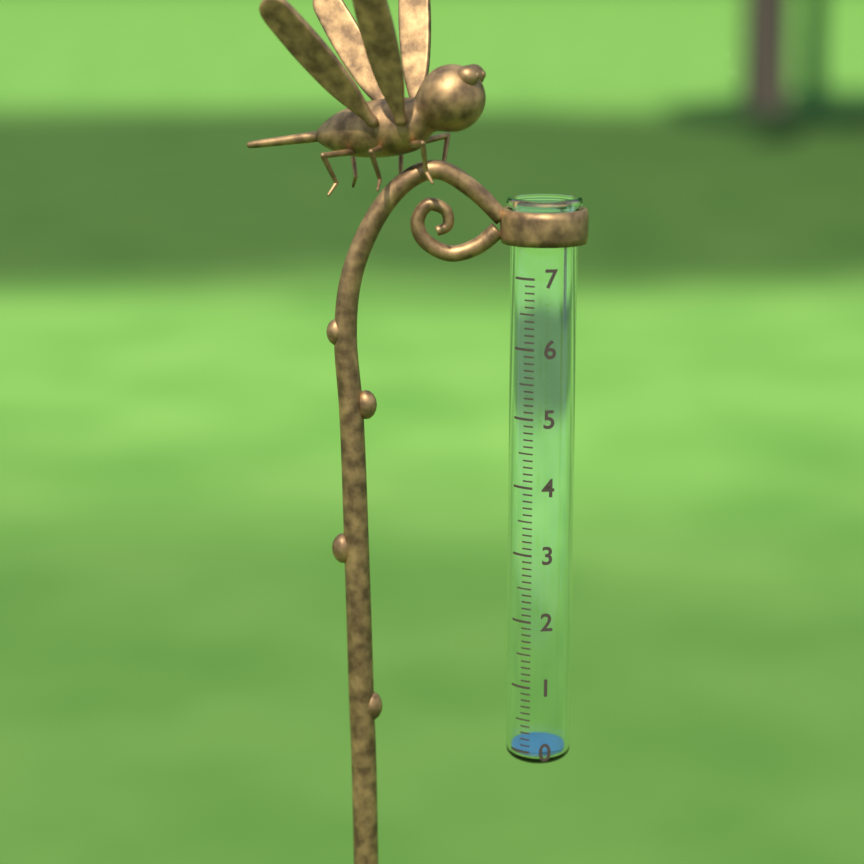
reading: 0.0 (no unit)
